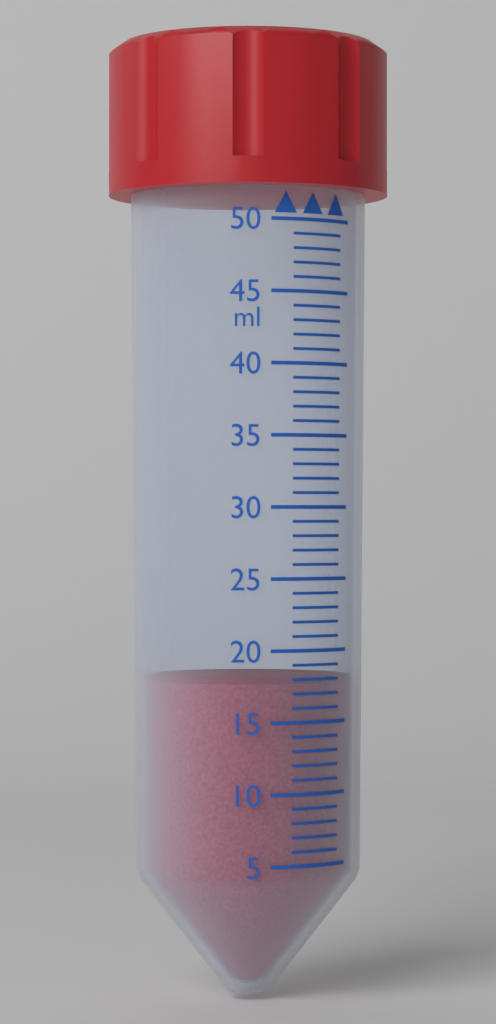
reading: 18 ml
